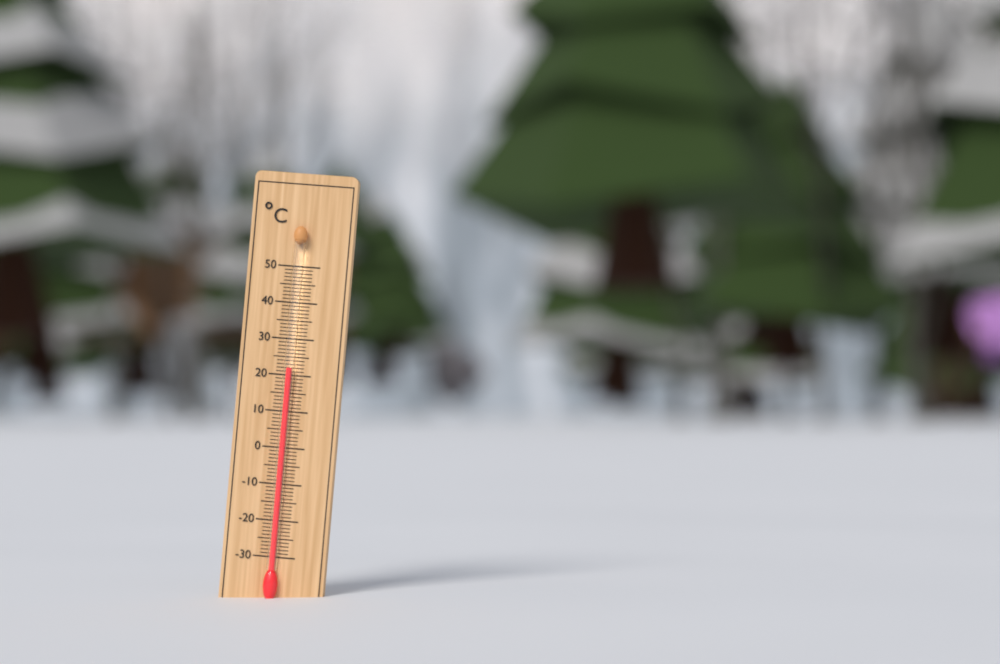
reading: 22 °C
